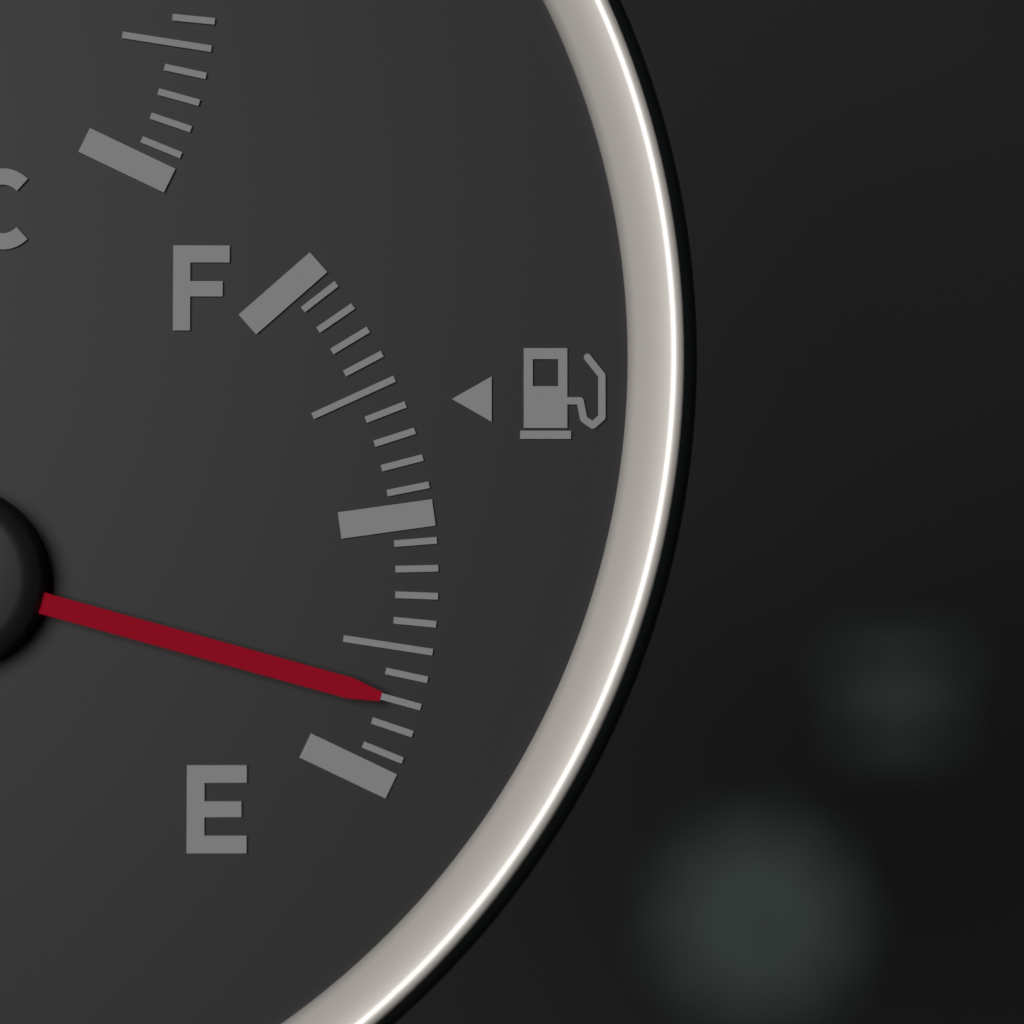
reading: 0.15 (no unit)
